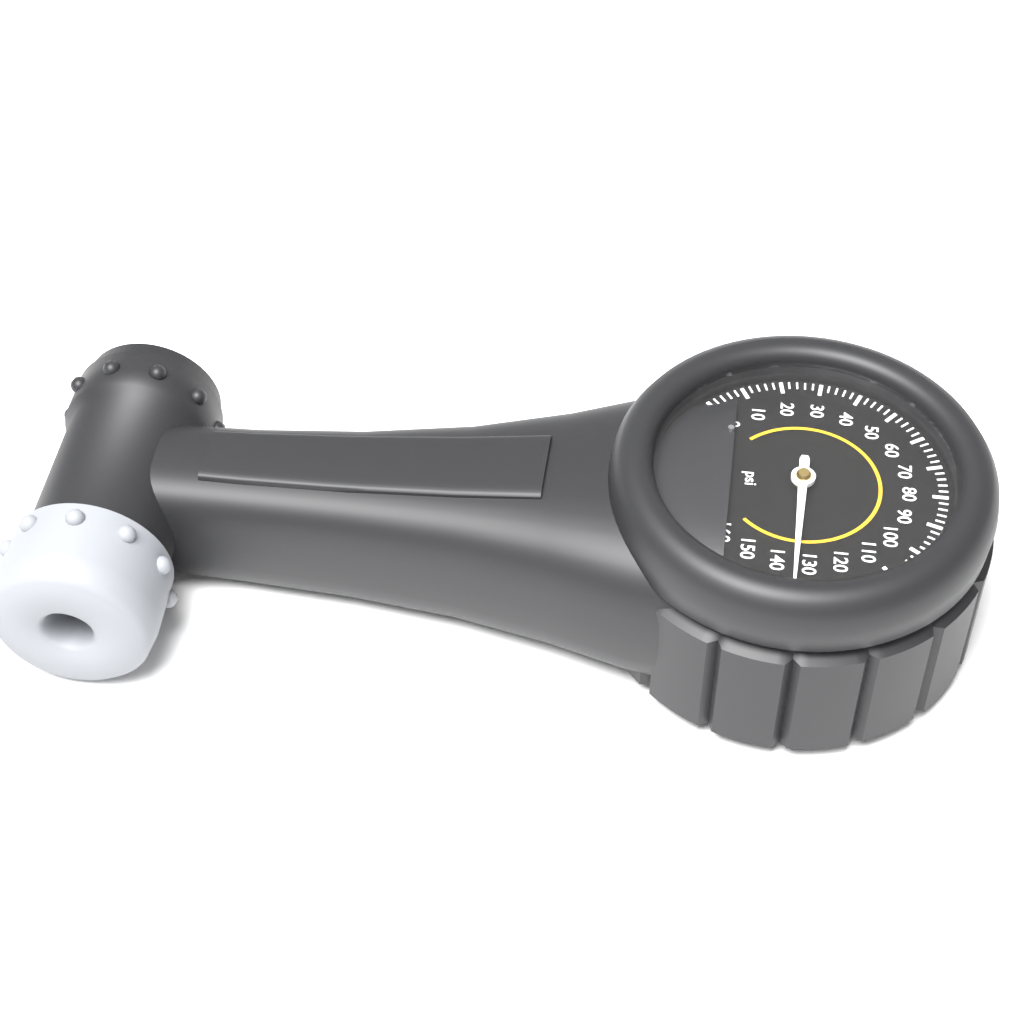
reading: 134 psi
